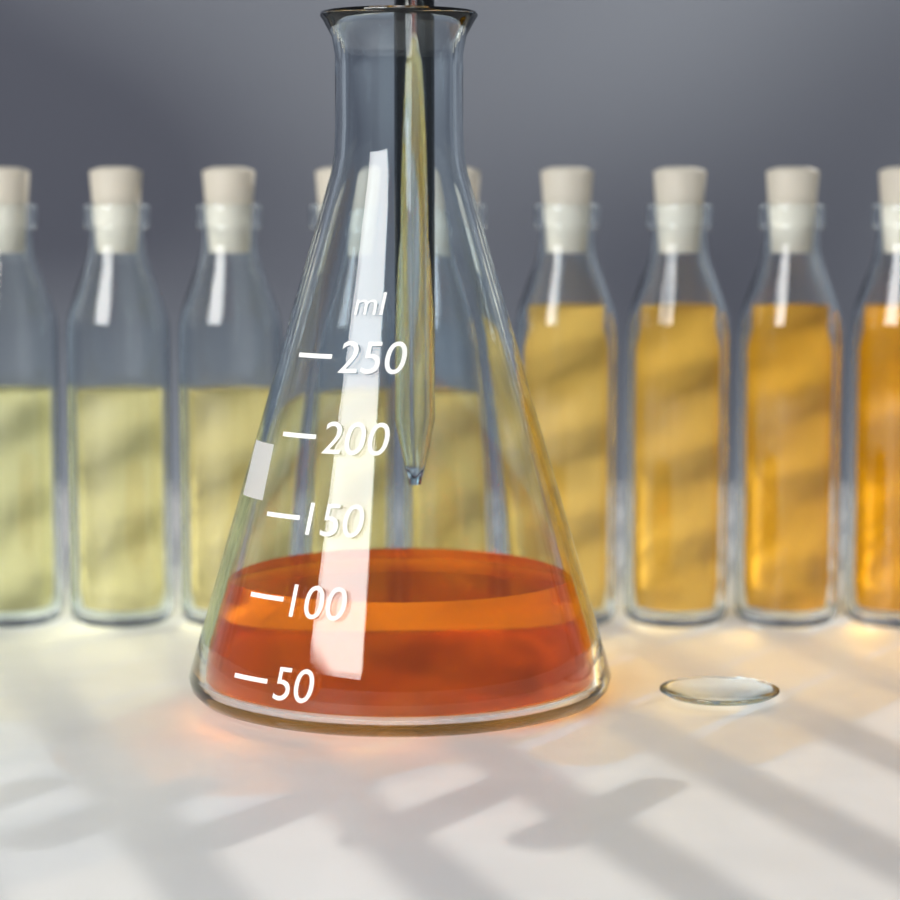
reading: 100 ml
